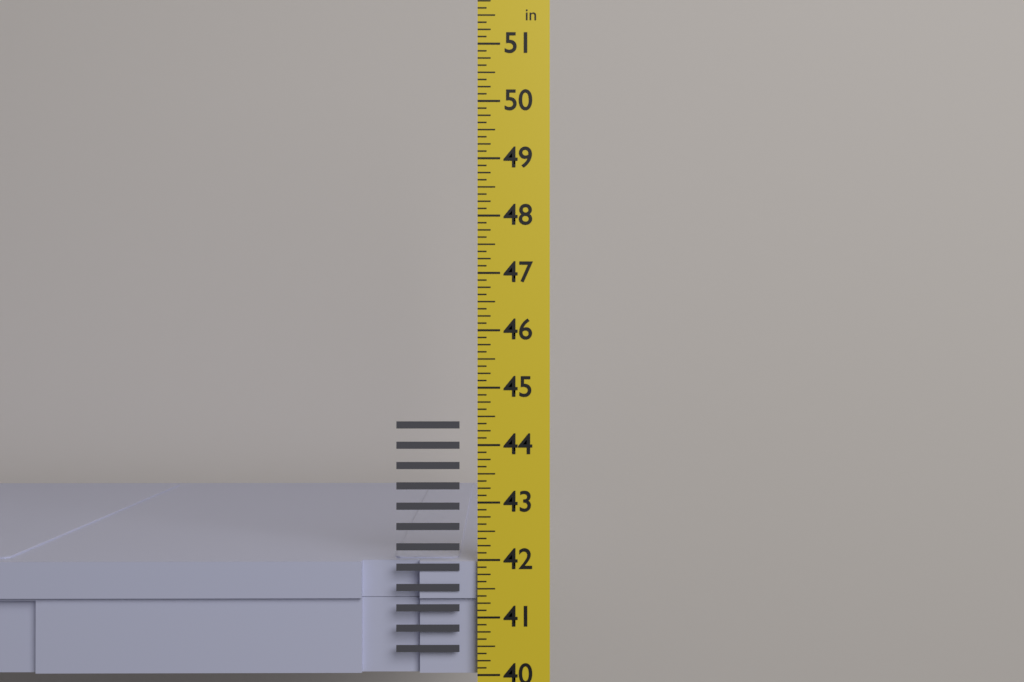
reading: 42.000 in
